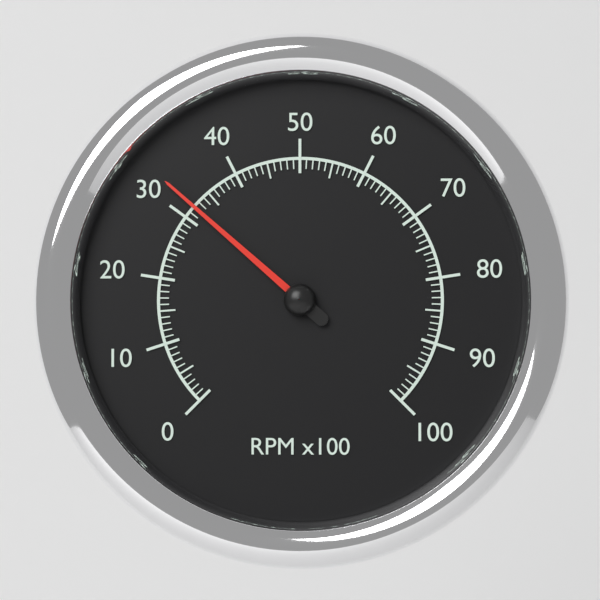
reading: 32 RPM x100
